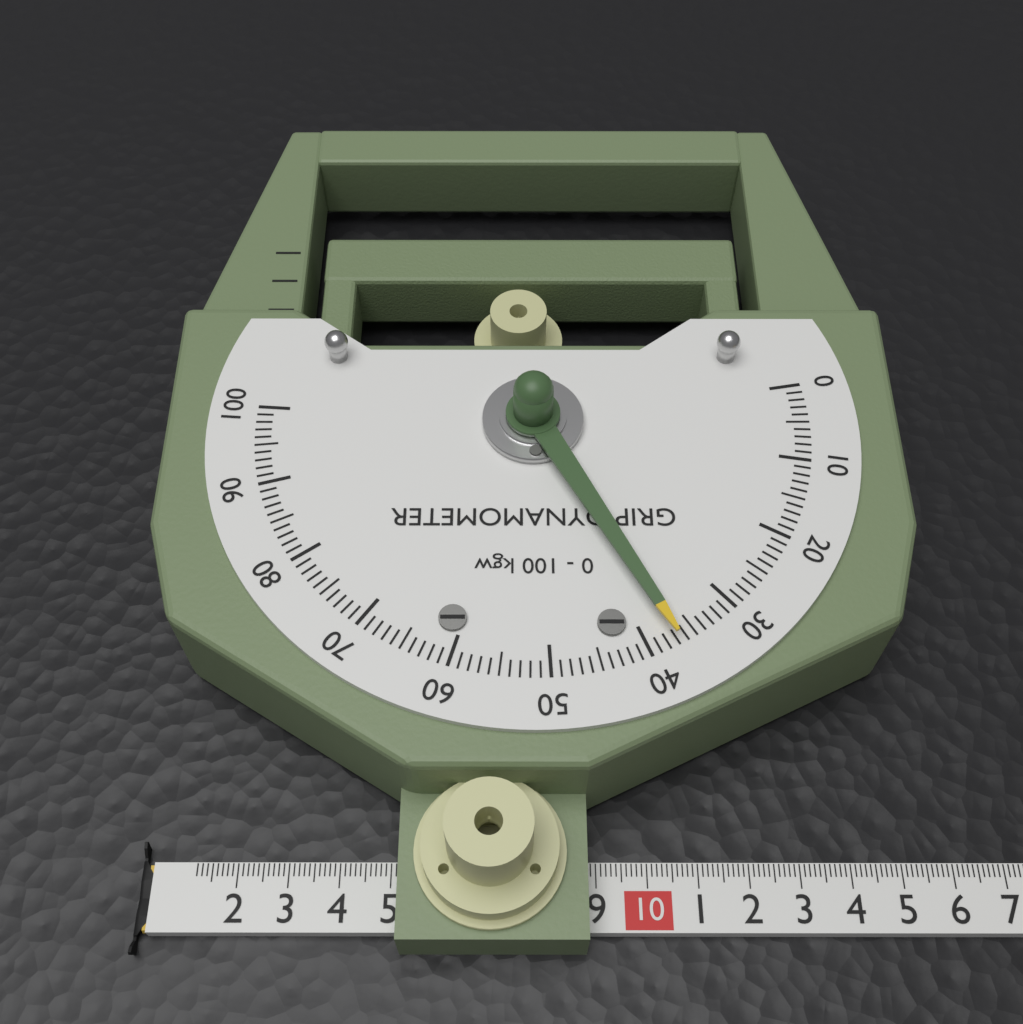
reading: 37 kgw
